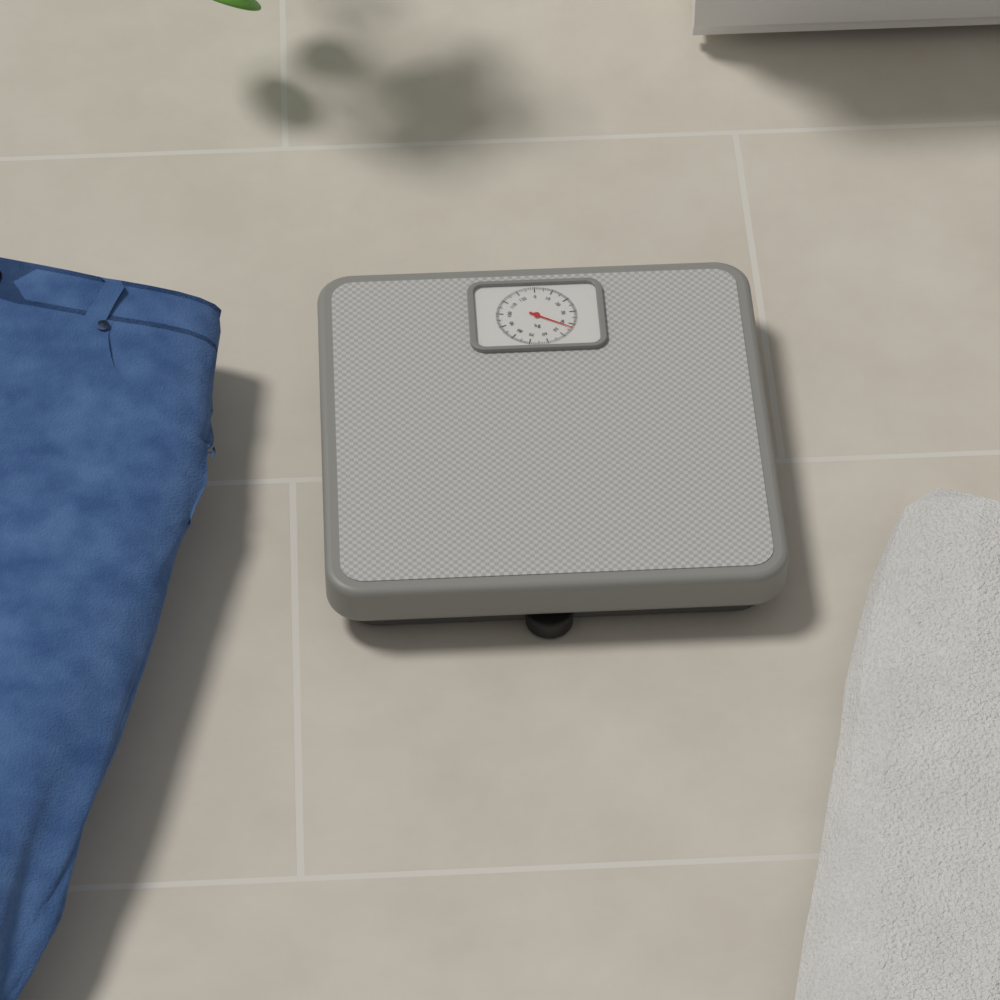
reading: 43 kg
